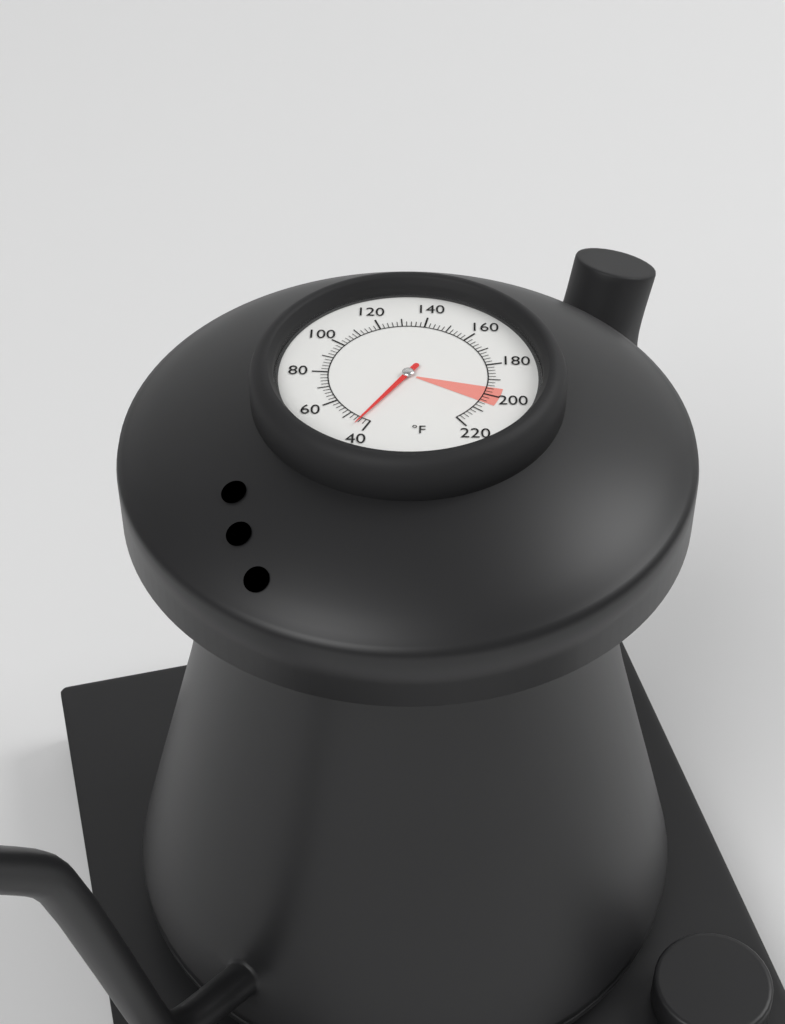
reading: 44 °F
